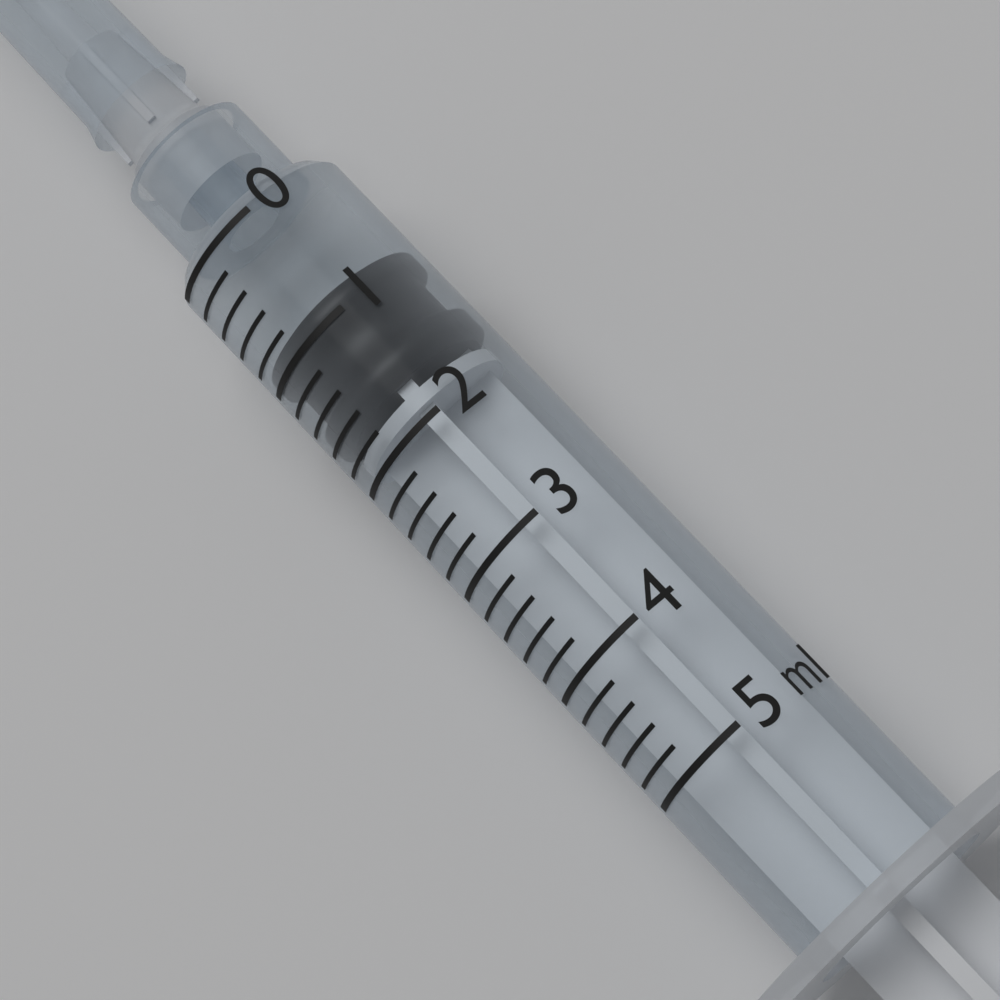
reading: 0.8 ml
